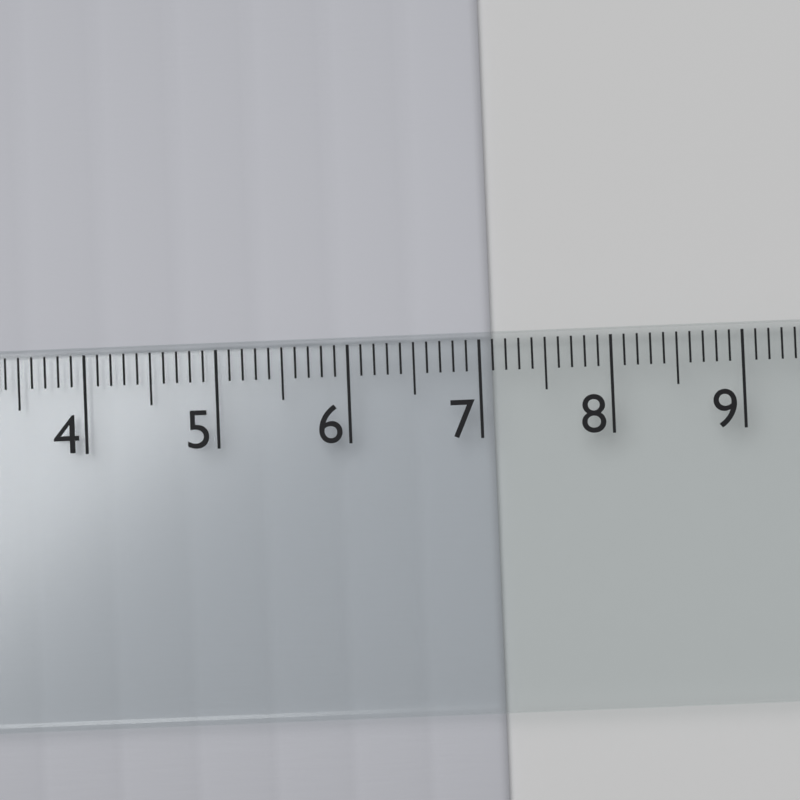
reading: 7.1 cm
